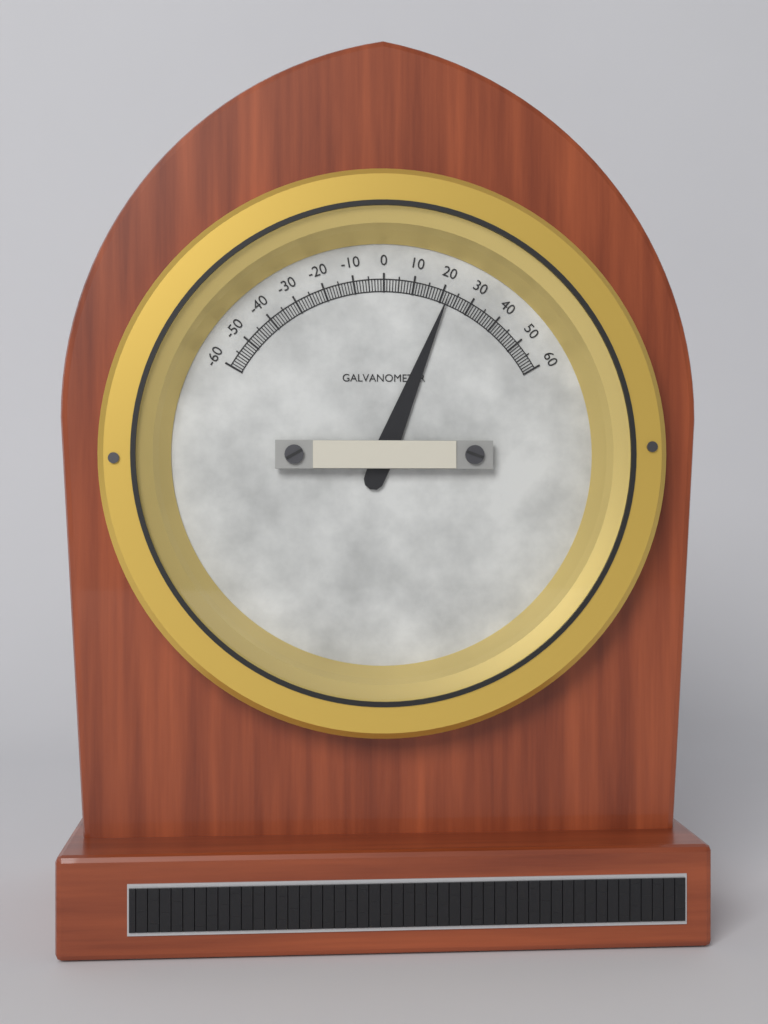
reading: 22 (no unit)
